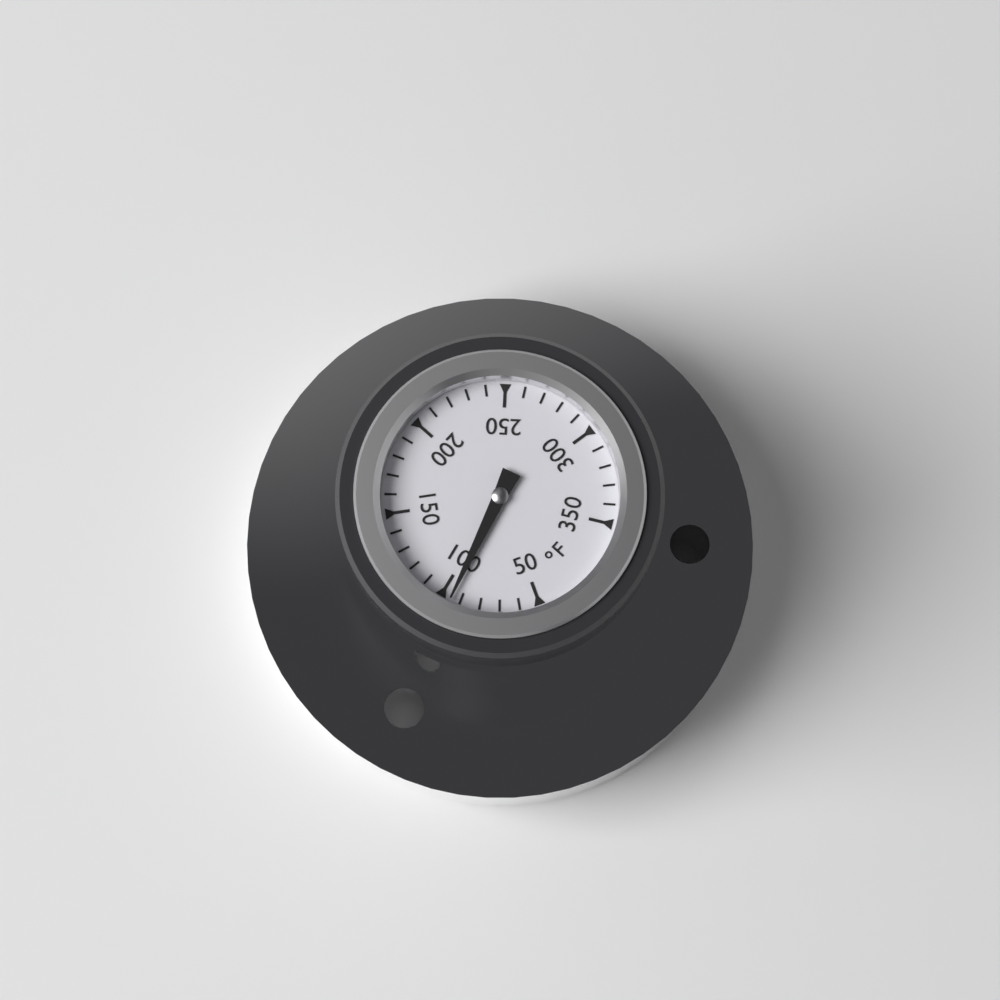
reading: 95 °F
